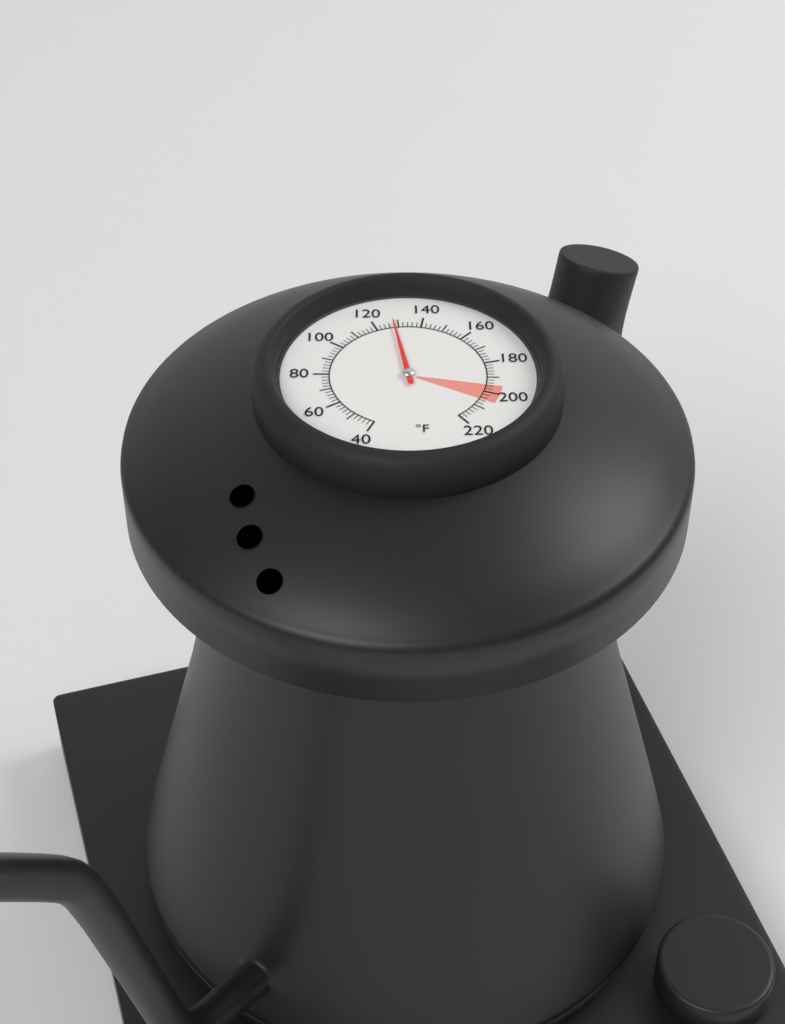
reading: 128 °F
